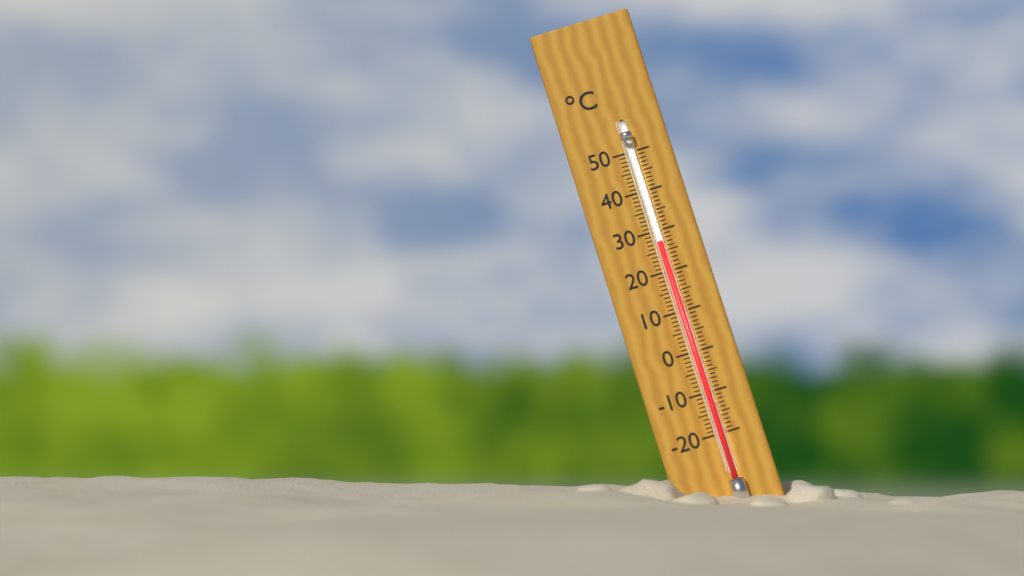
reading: 27 °C
